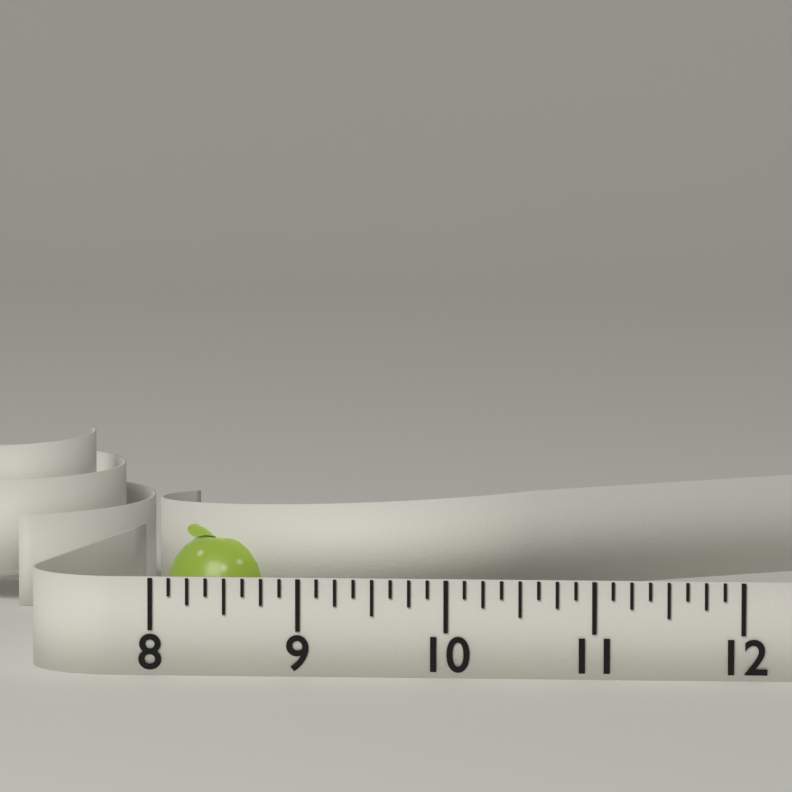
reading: 8.875 (no unit)
